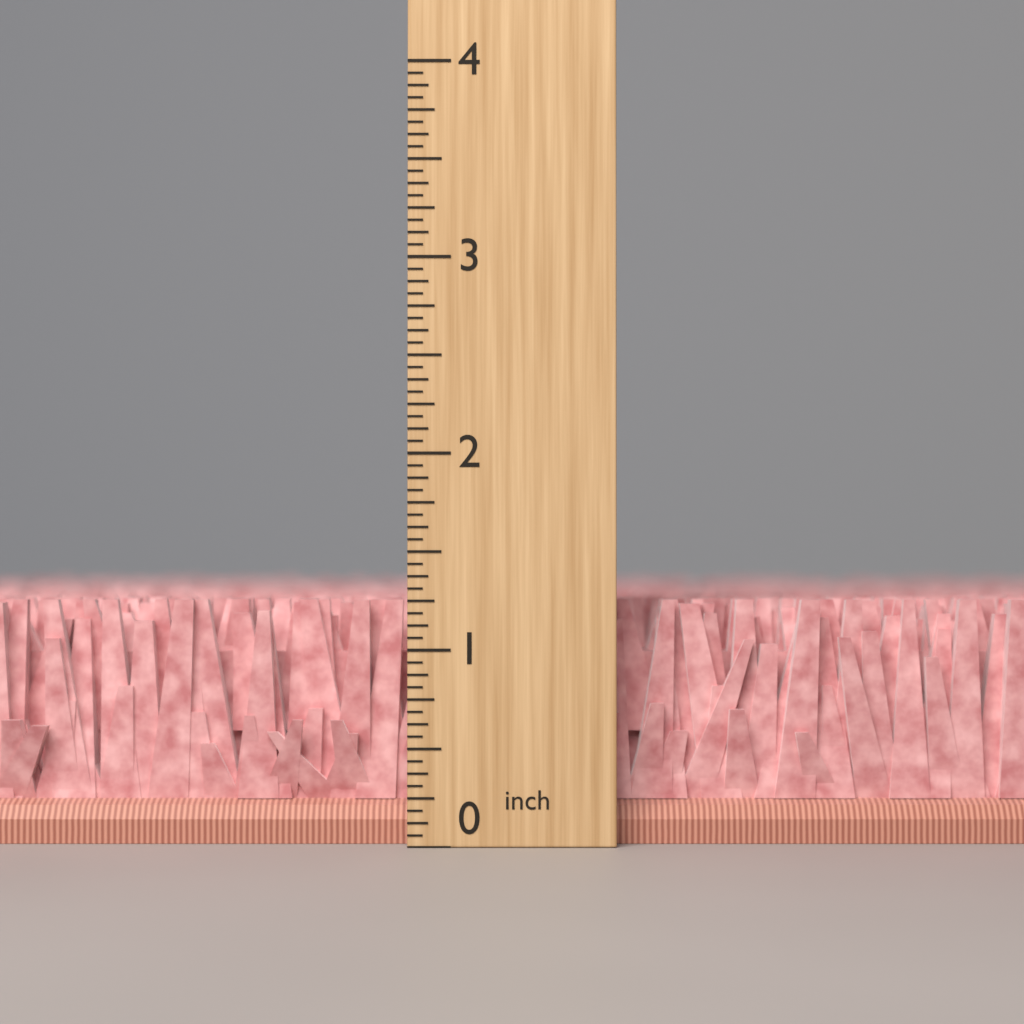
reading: 1.2500 inch
